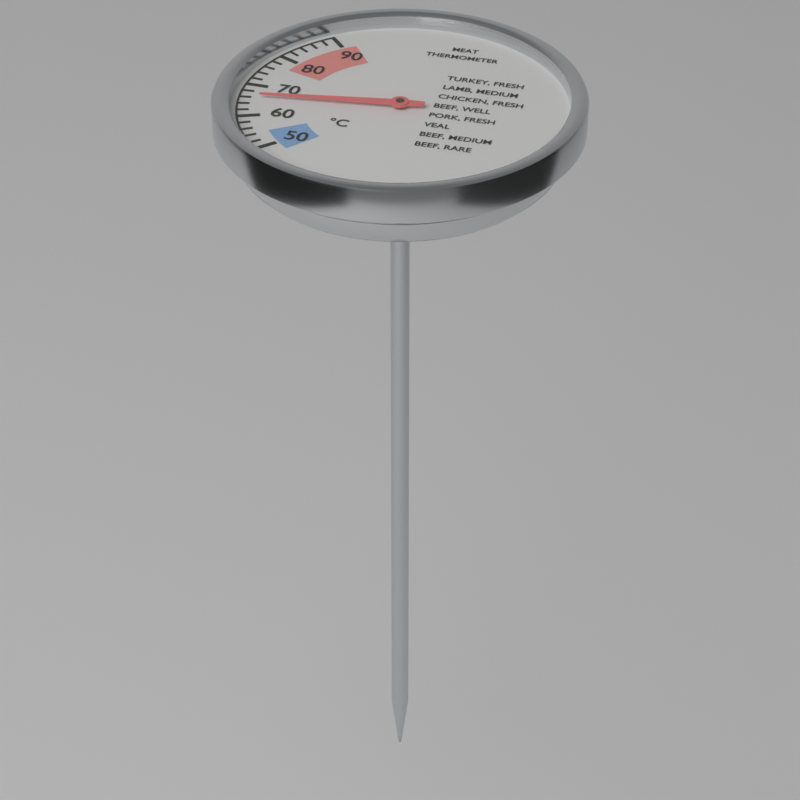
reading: 66 °C
